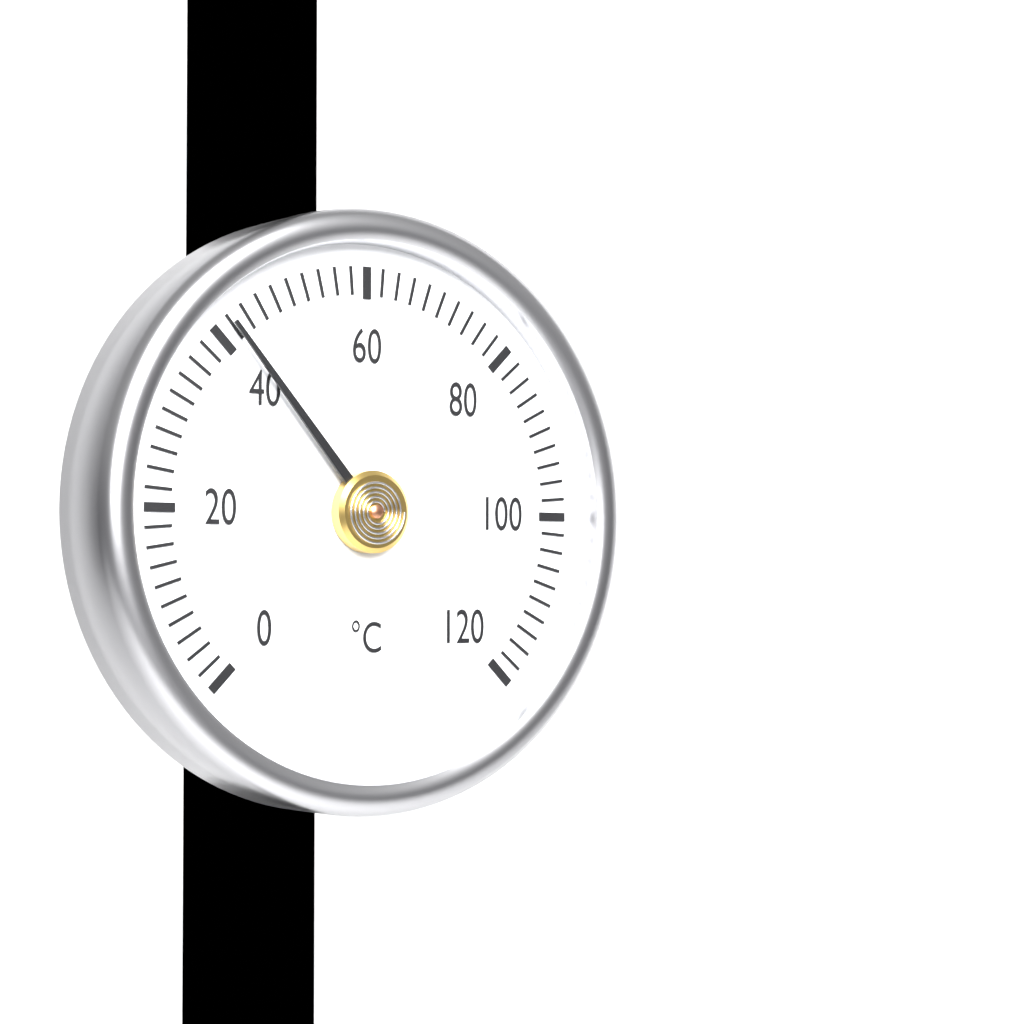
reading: 42 °C
